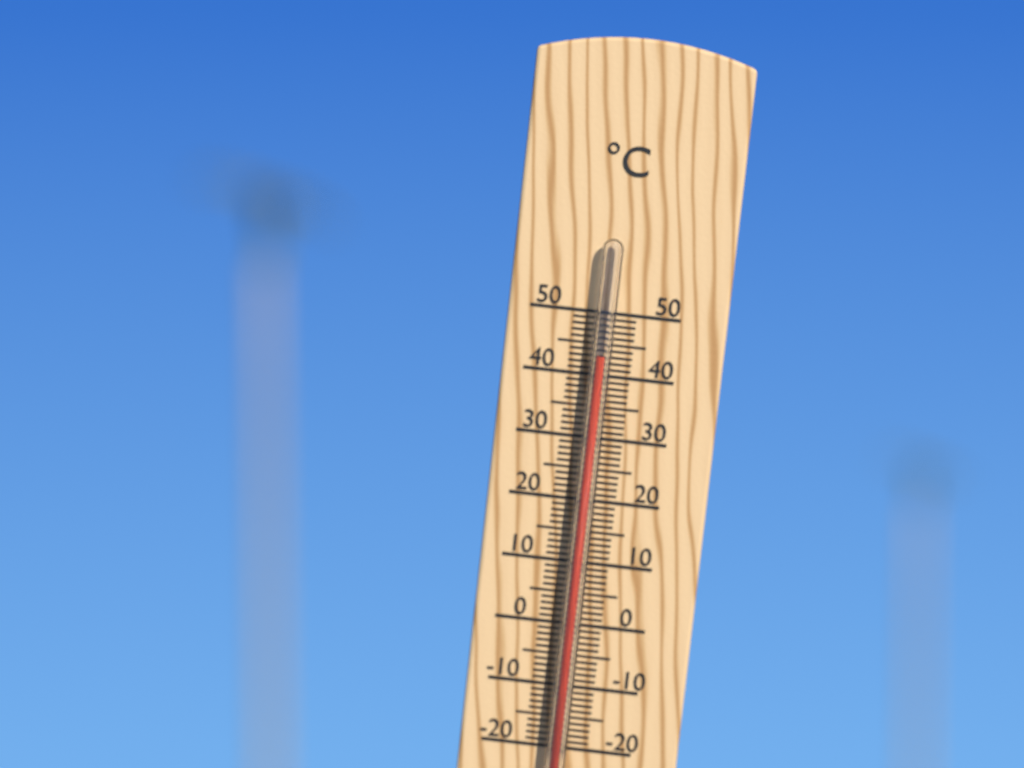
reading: 43 °C
